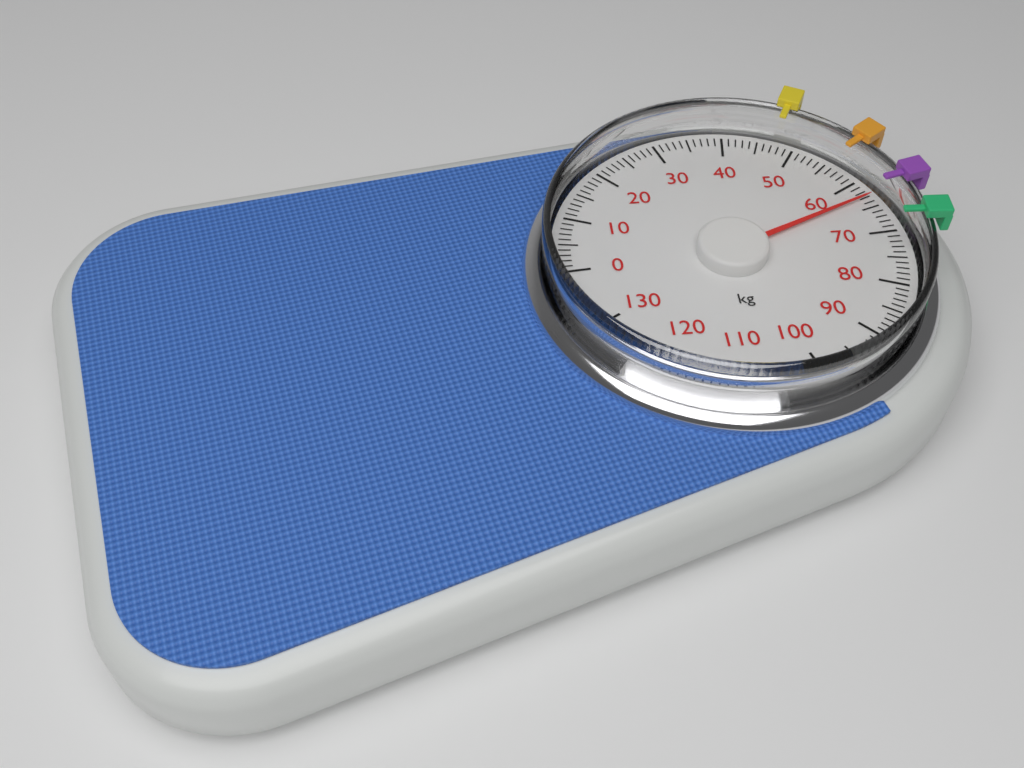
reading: 63 kg
